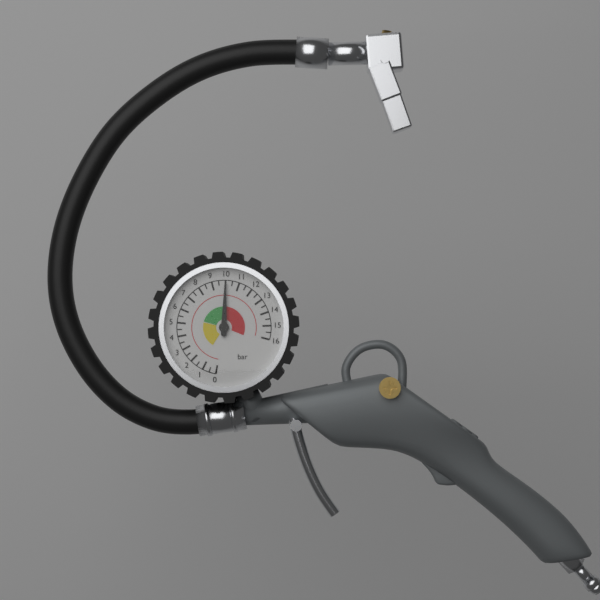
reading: 10.0 bar
